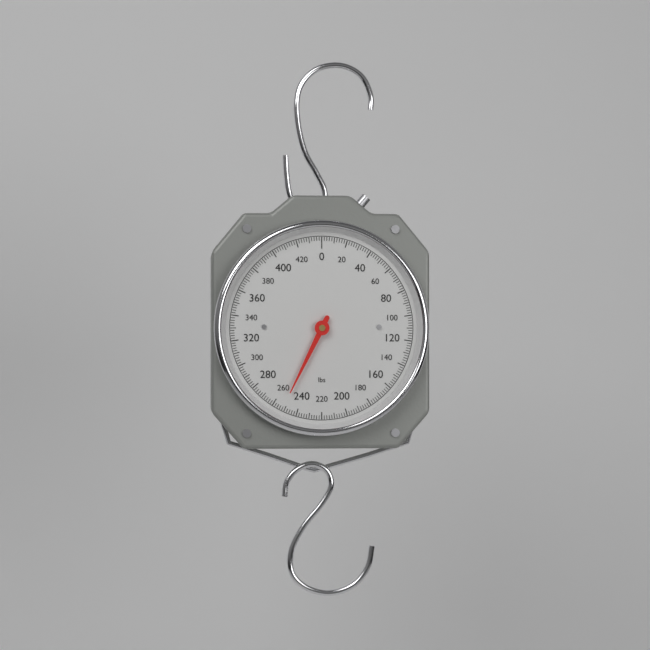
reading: 252 lbs
